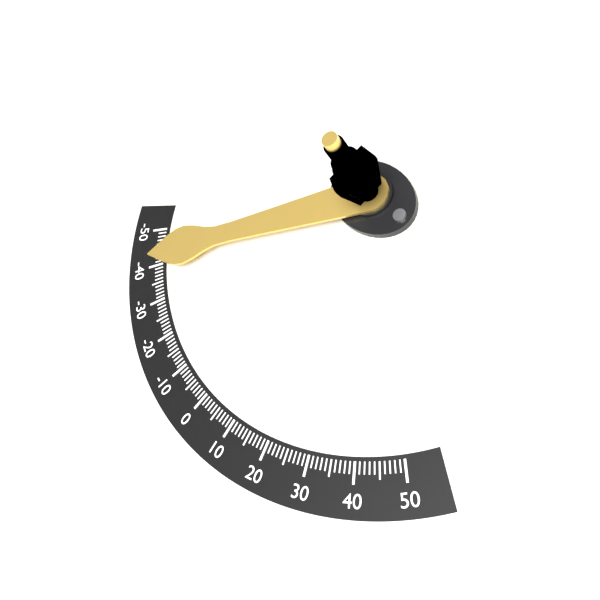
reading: -42 (no unit)
